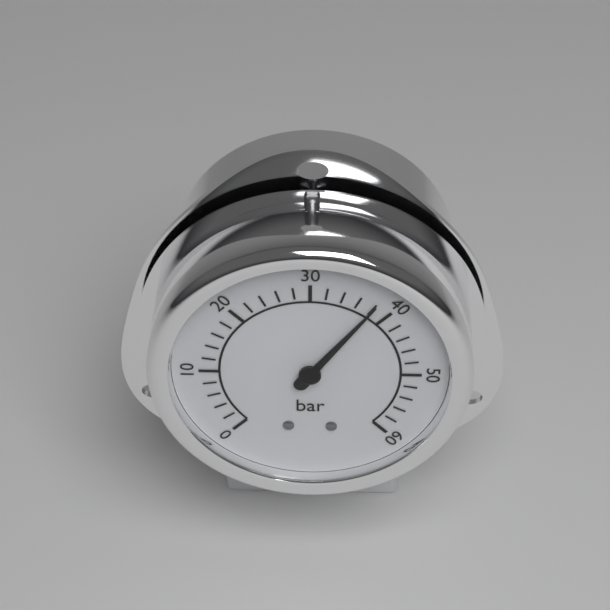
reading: 38 bar
